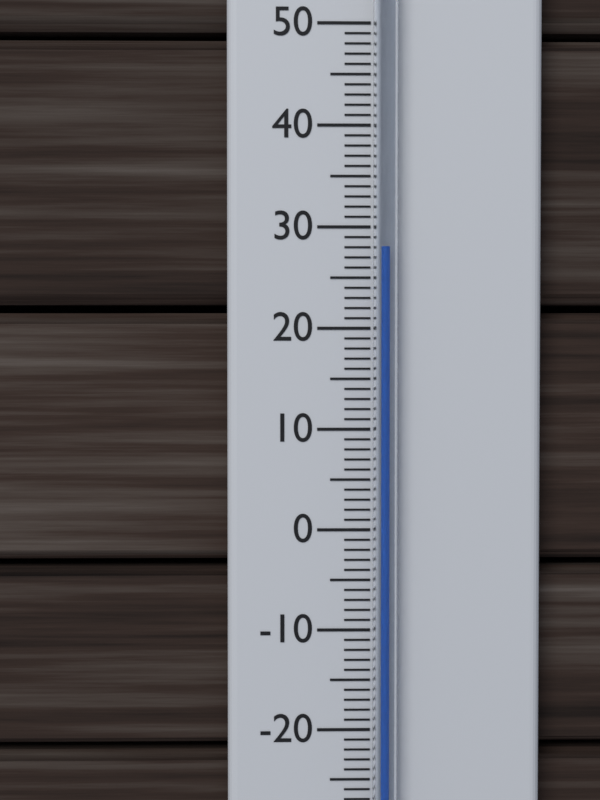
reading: 28 °C
